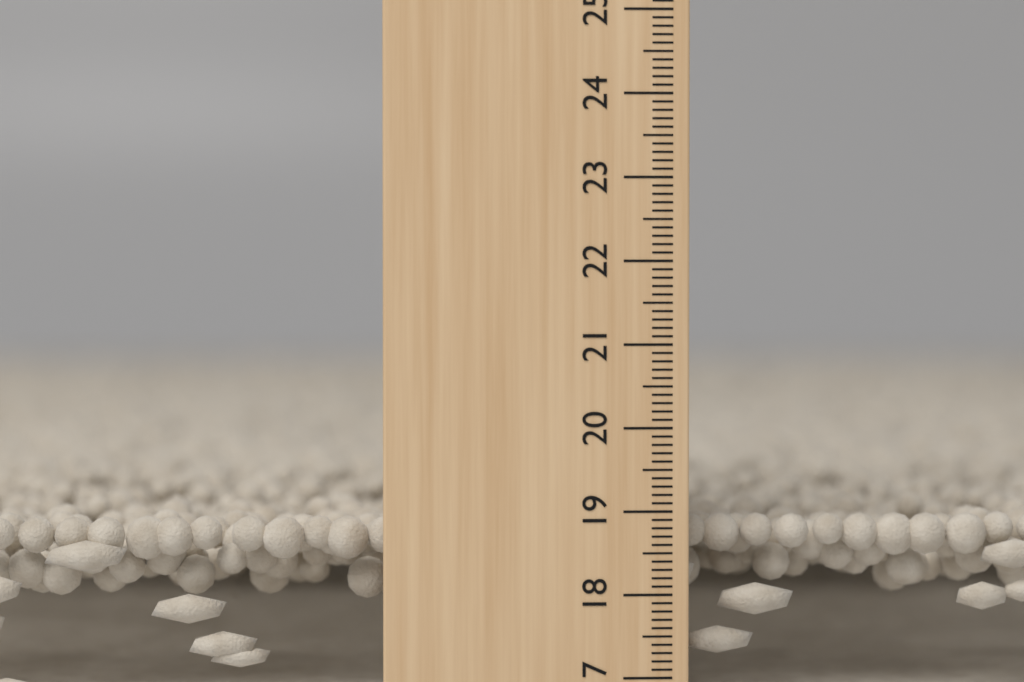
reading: 18.9 cm
